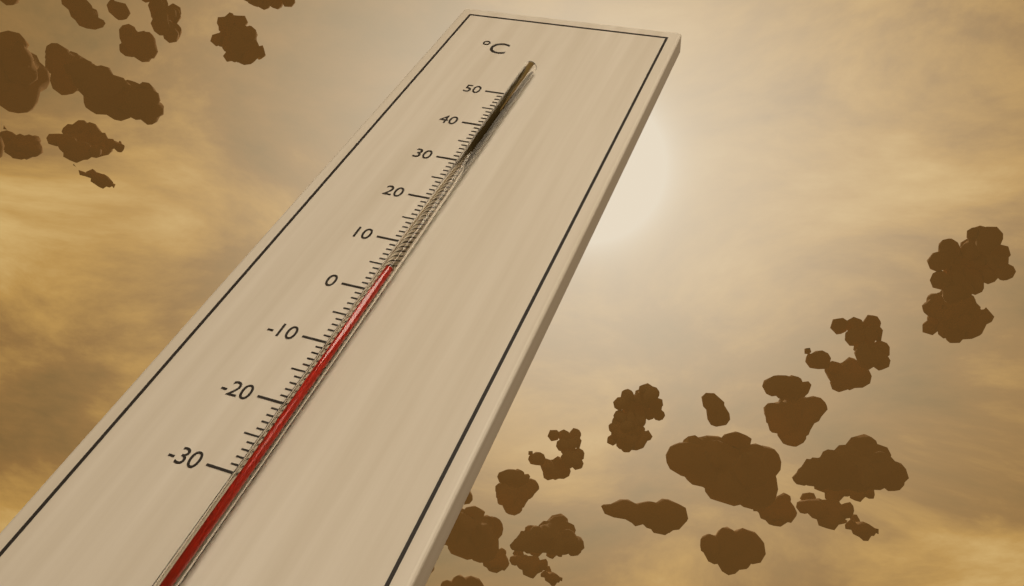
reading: 3 °C
